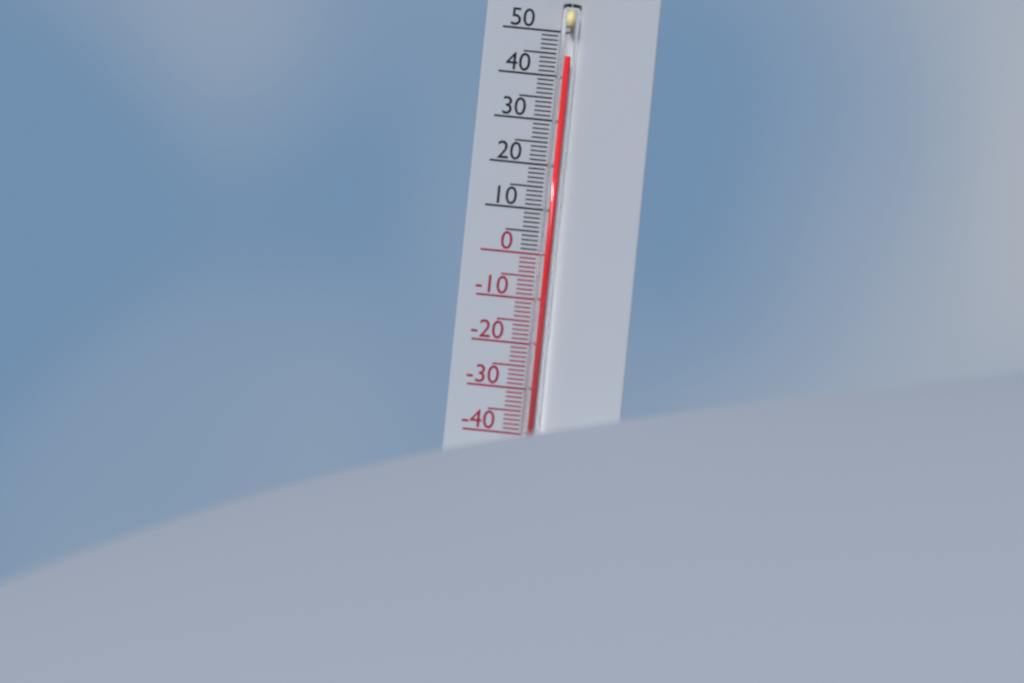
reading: 44 °C
